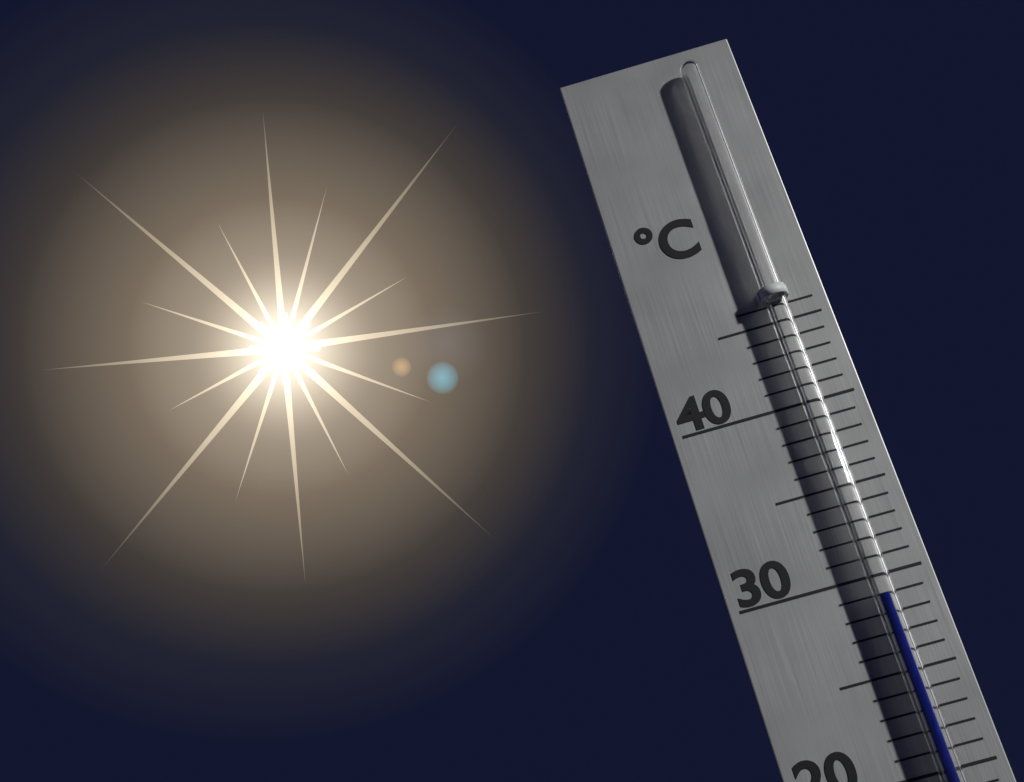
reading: 29 °C
